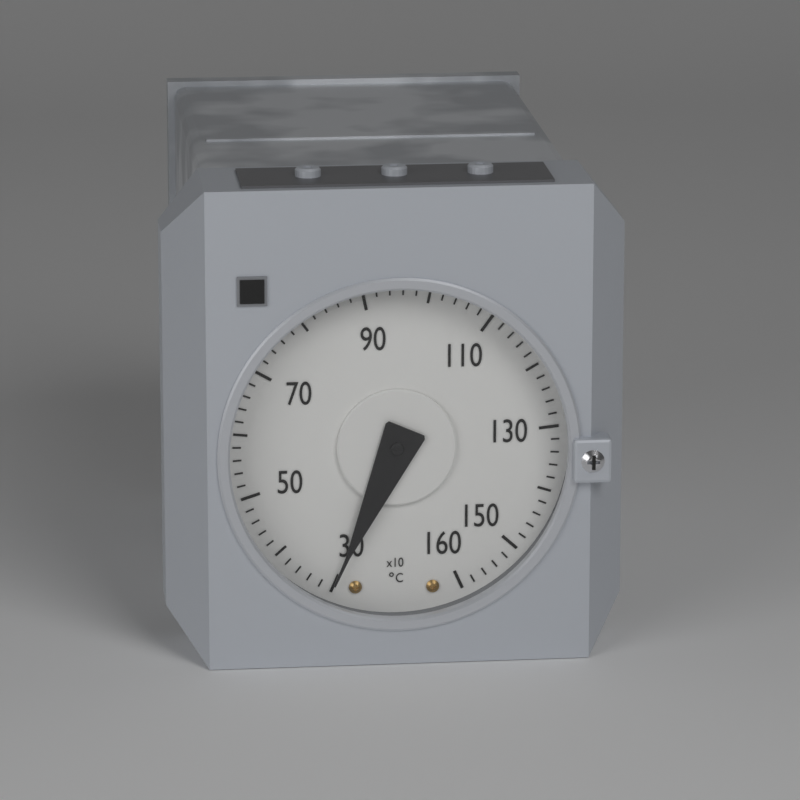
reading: 300 °C
